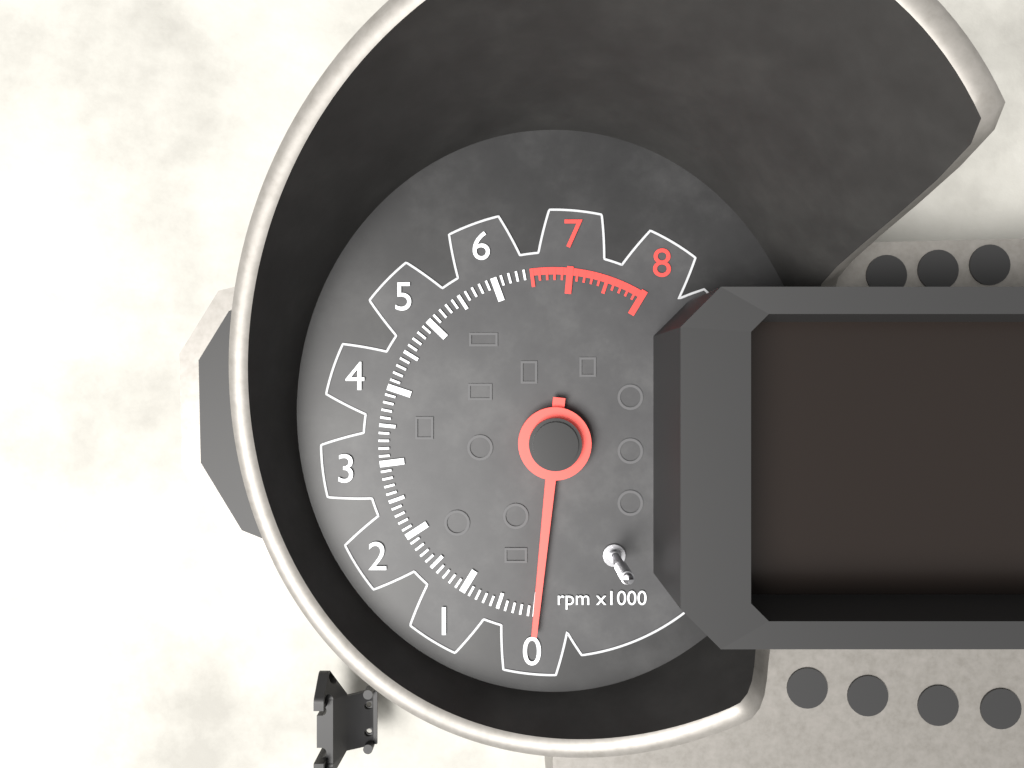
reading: 0 rpm
